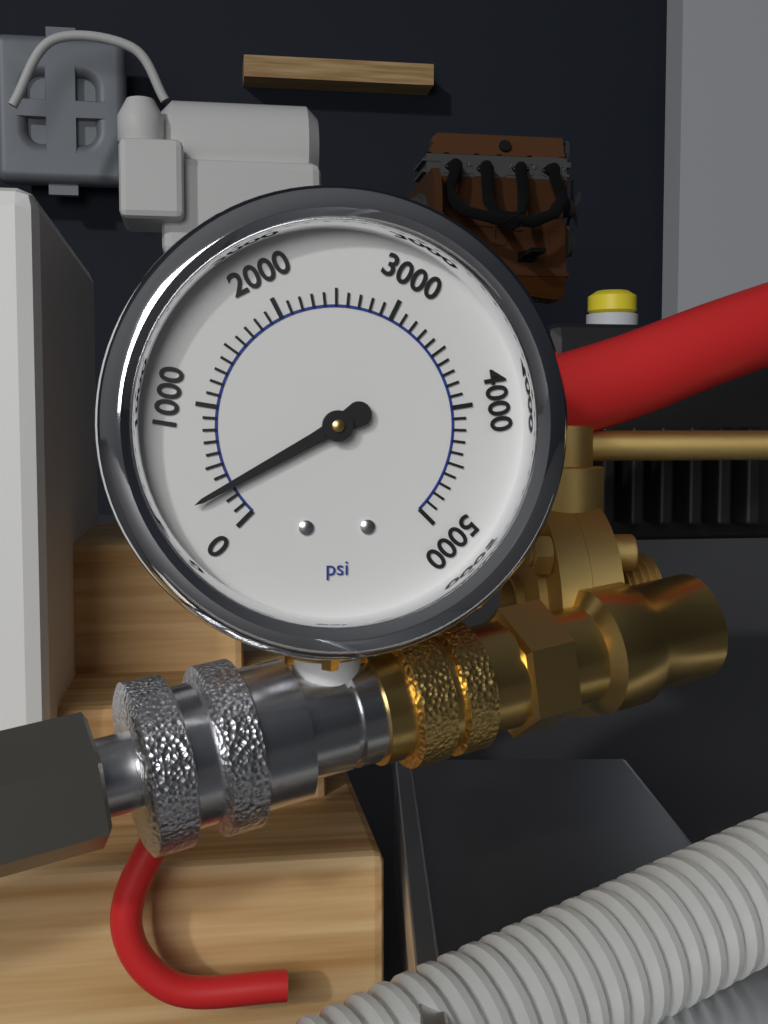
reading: 300 psi
